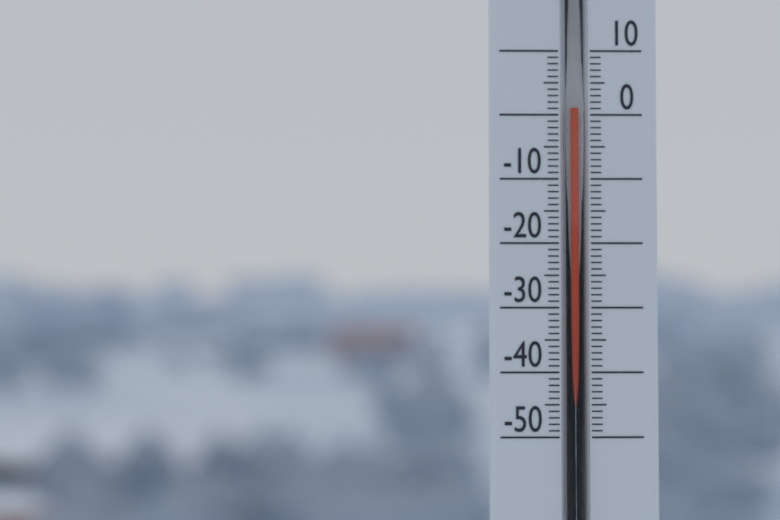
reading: 1 (no unit)
